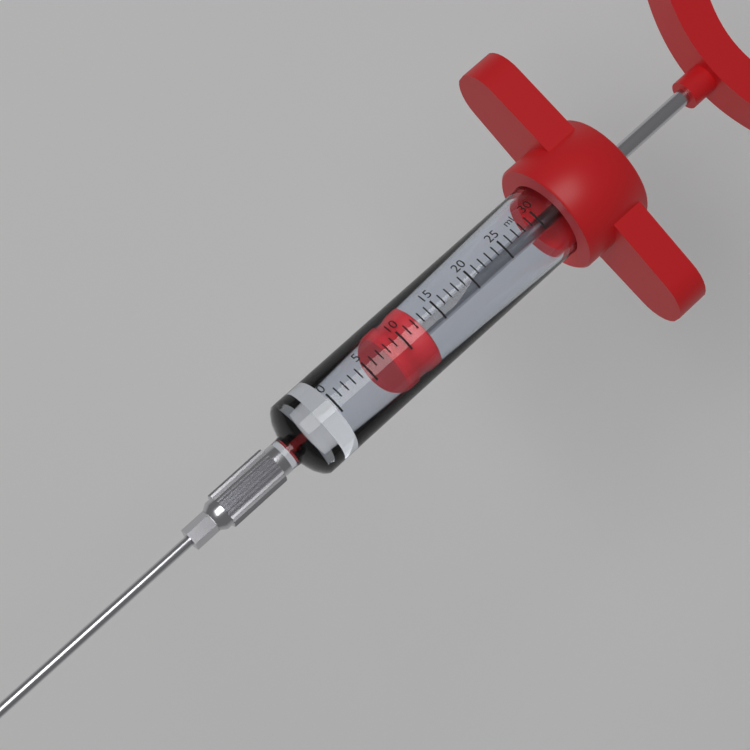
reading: 8 ml
